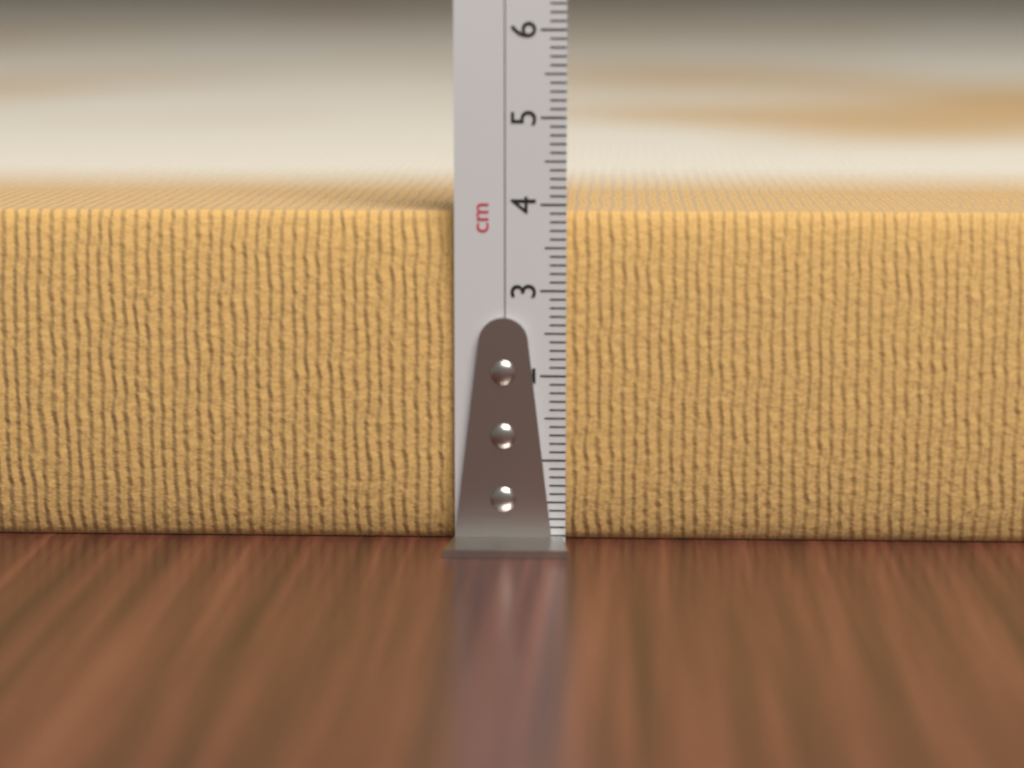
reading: 3.9 cm
